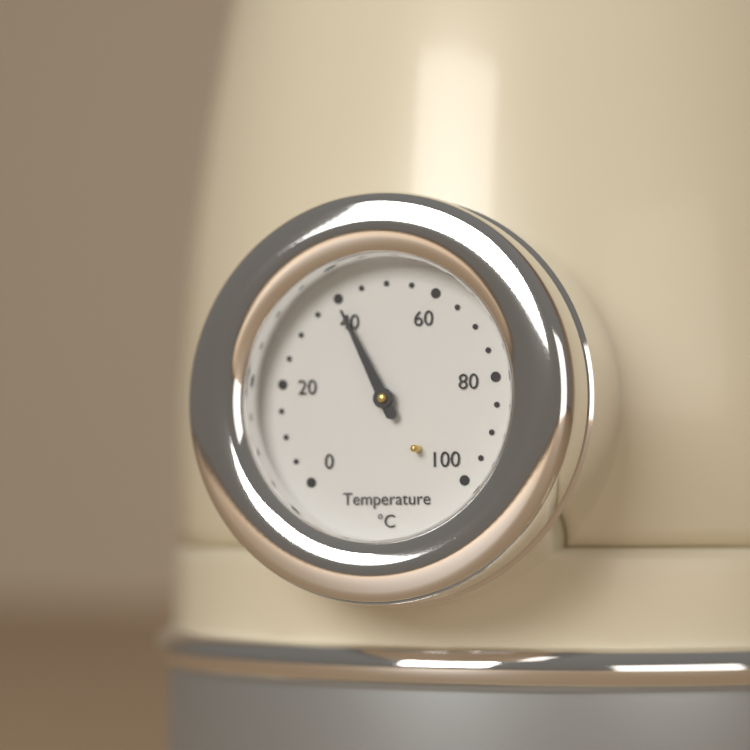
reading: 40 °C
